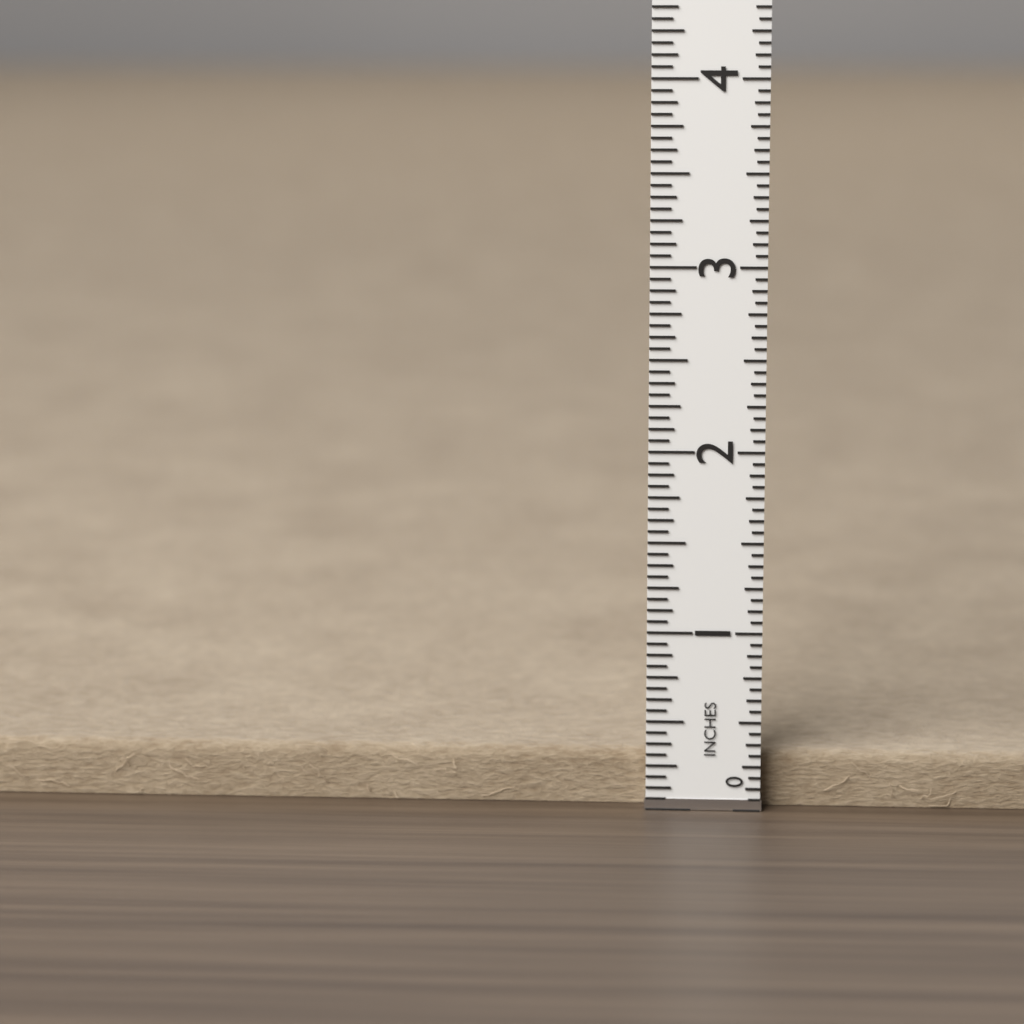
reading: 0.3125 in
